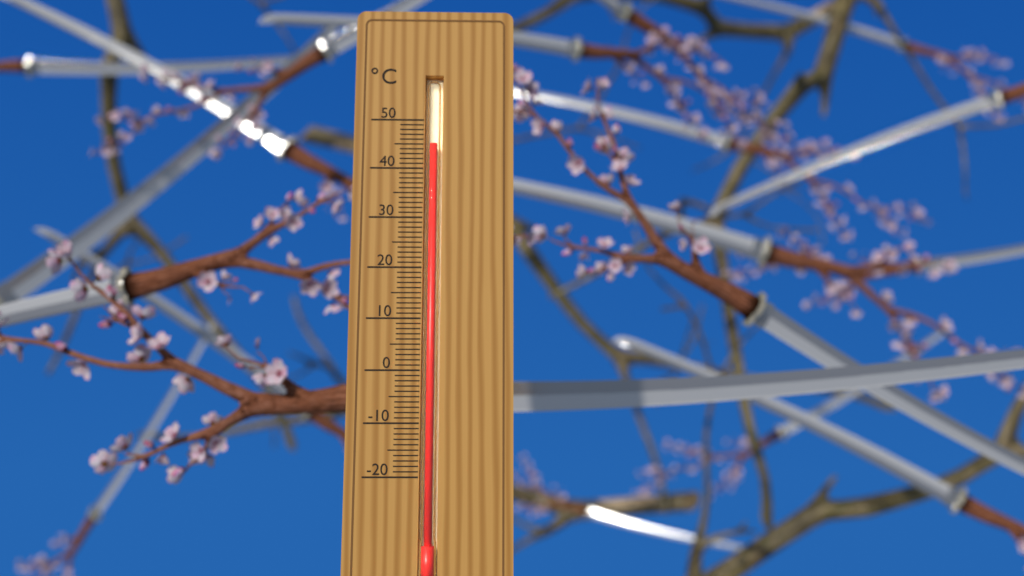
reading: 45 °C
